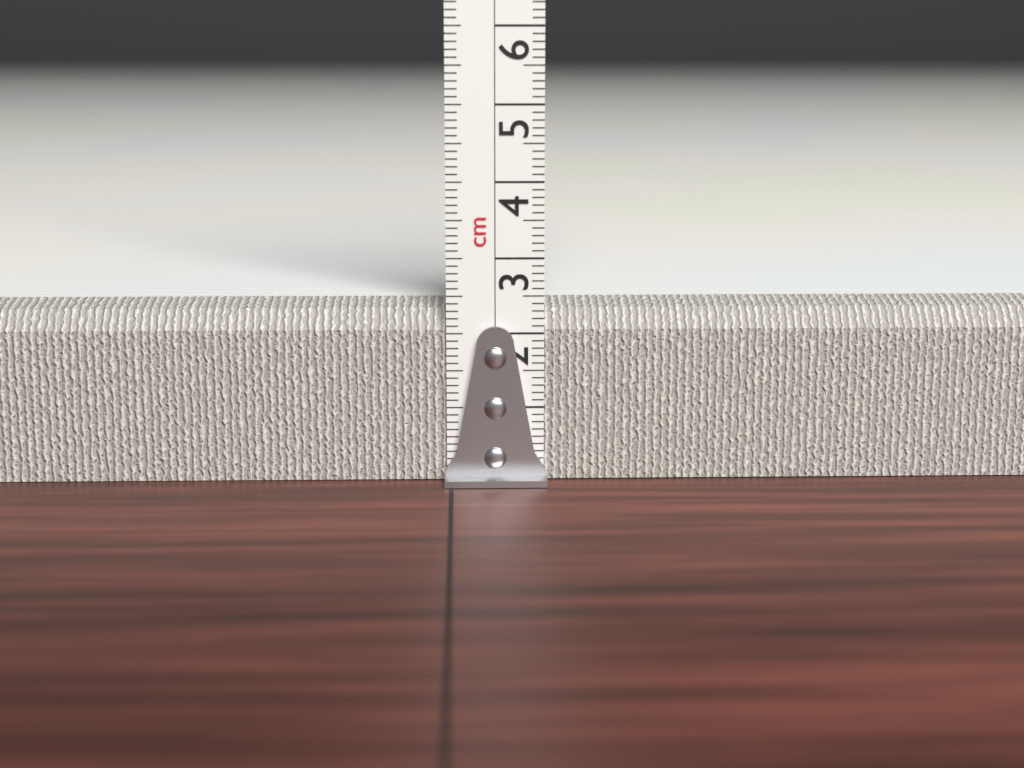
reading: 2.4 cm
